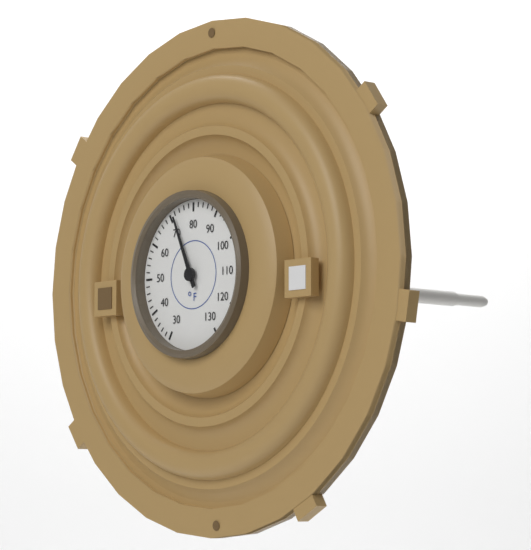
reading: 72 °F
